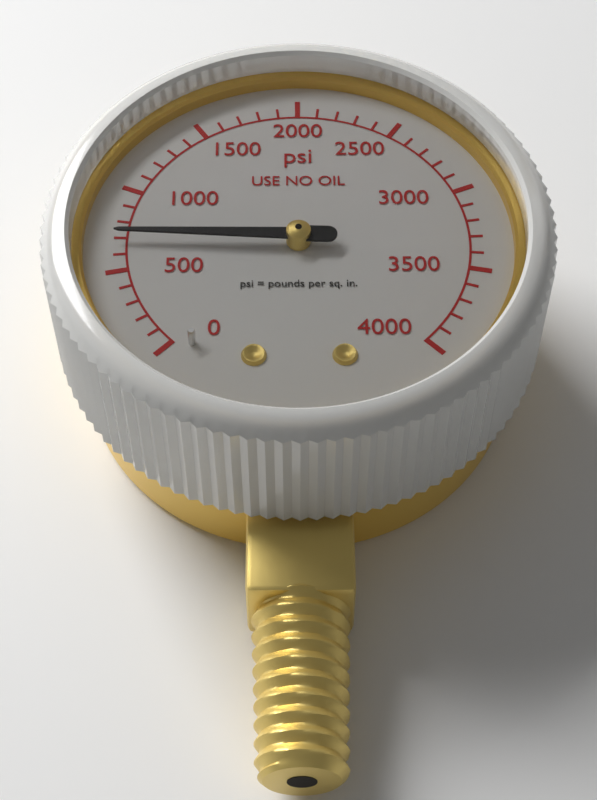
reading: 700 psi
